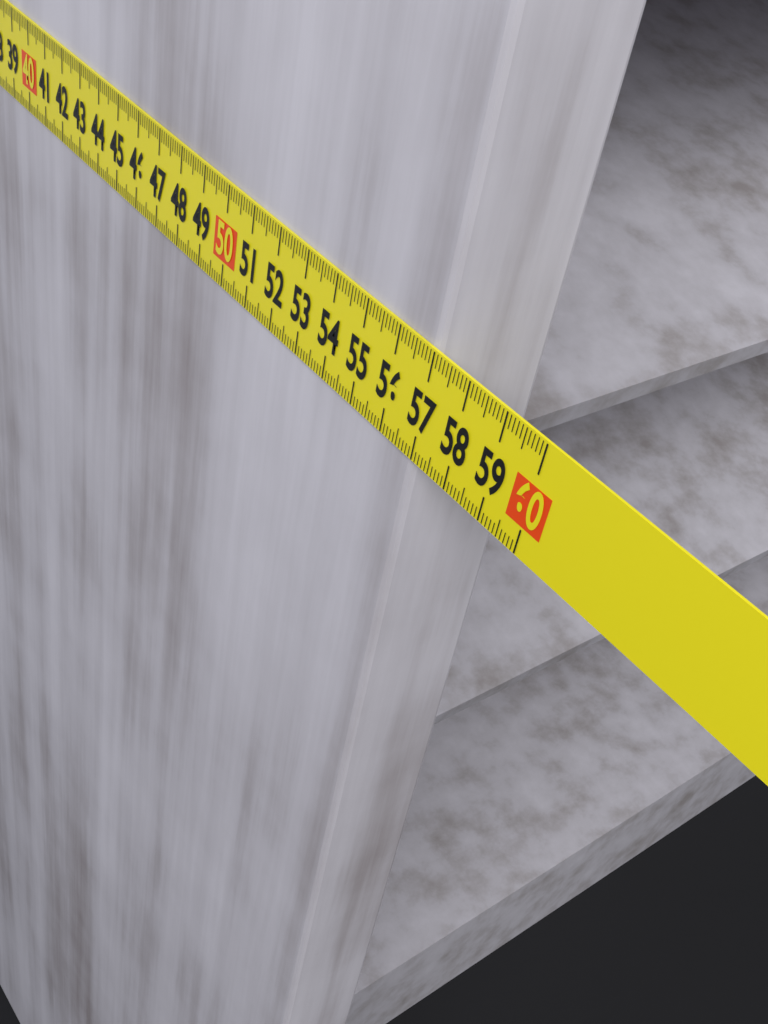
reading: 57.0 cm
